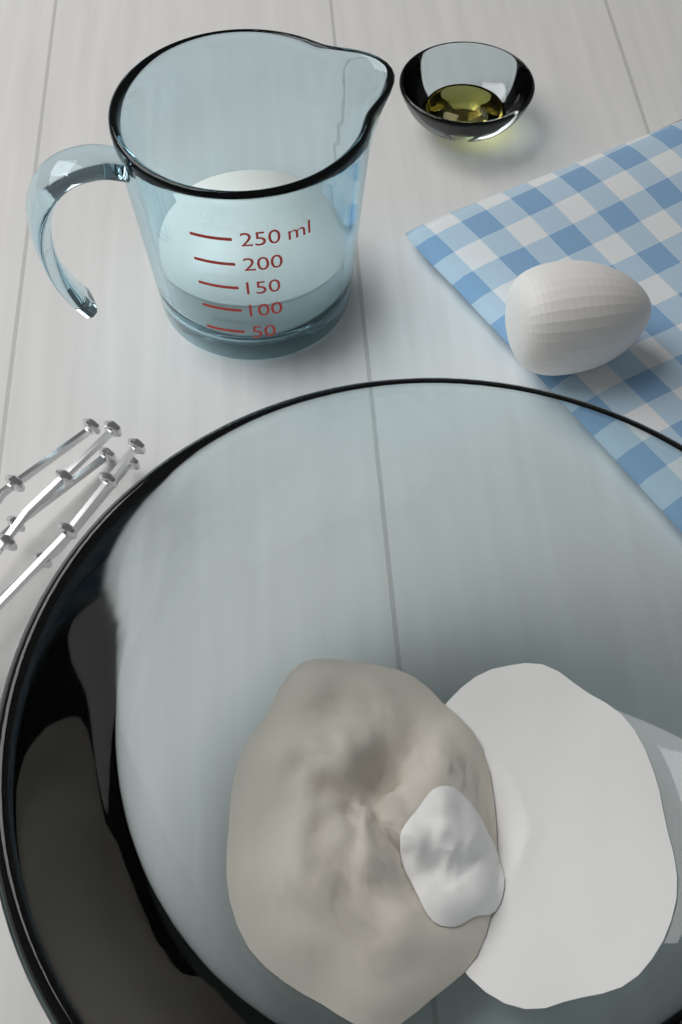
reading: 100 ml
